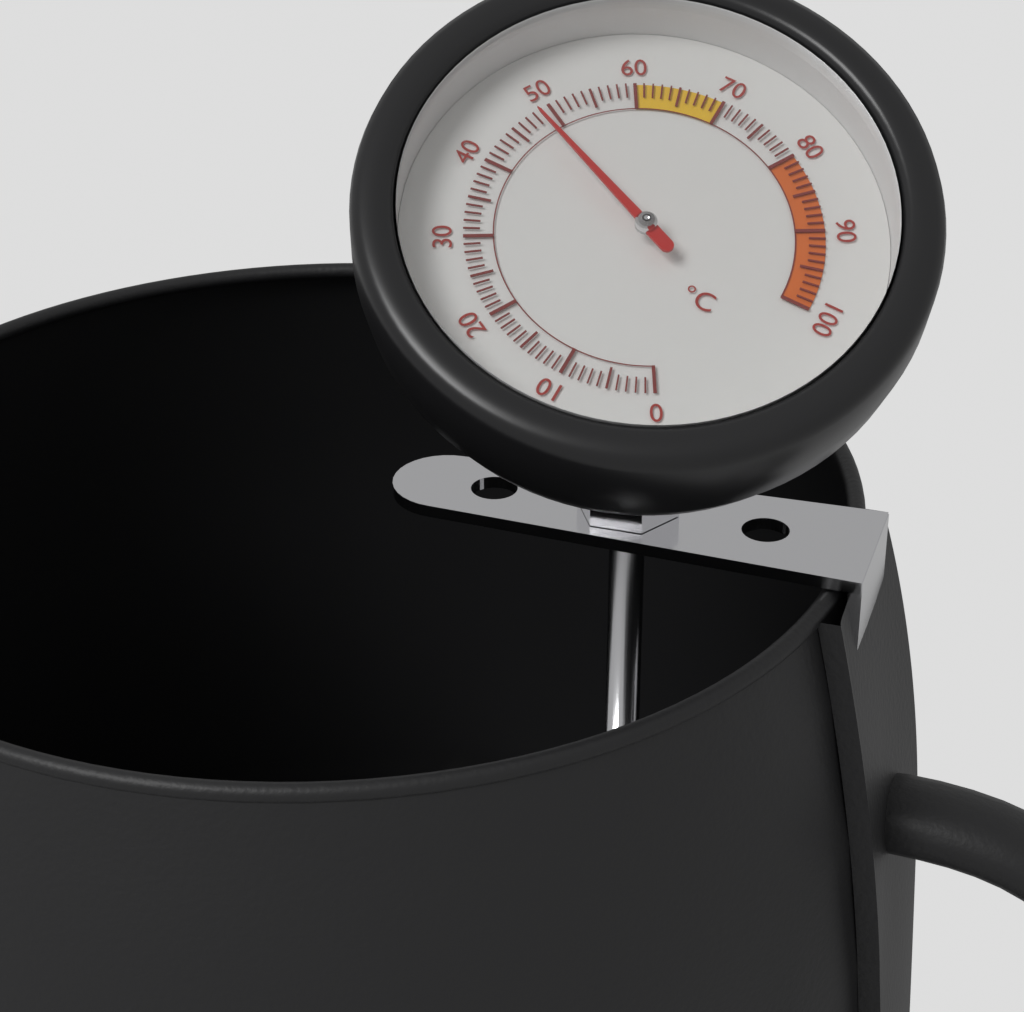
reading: 48 °C
